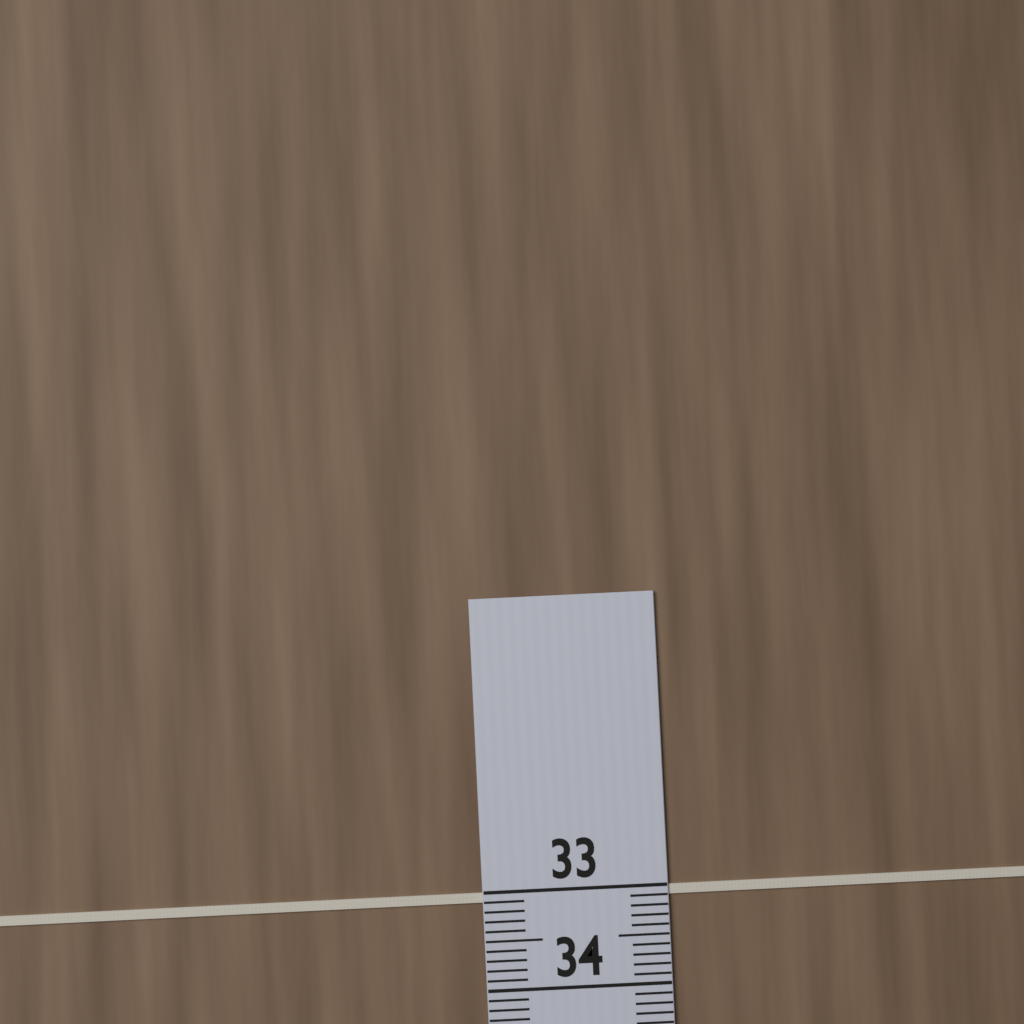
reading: 33.1 (no unit)
